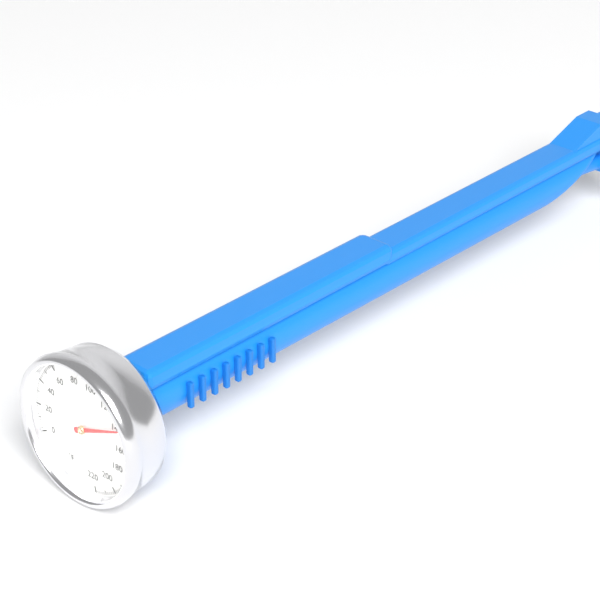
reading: 142 °F
